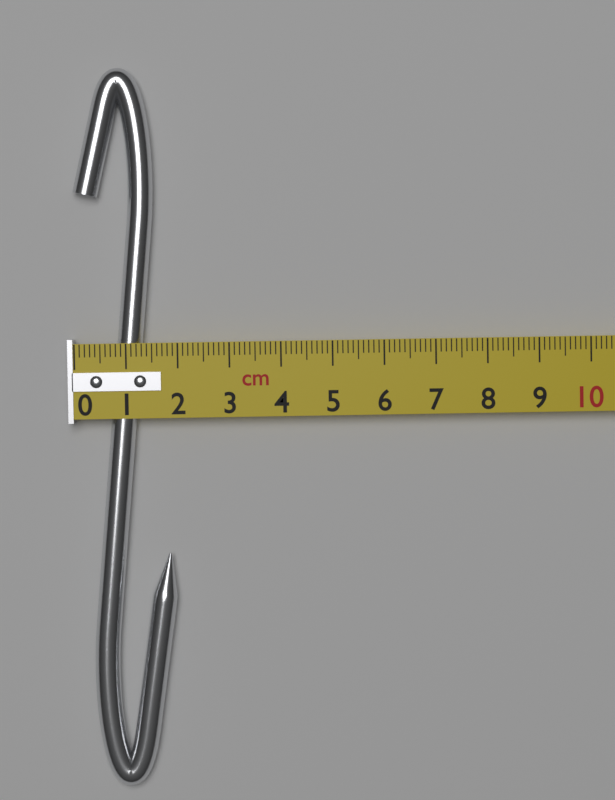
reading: 1.9 cm
